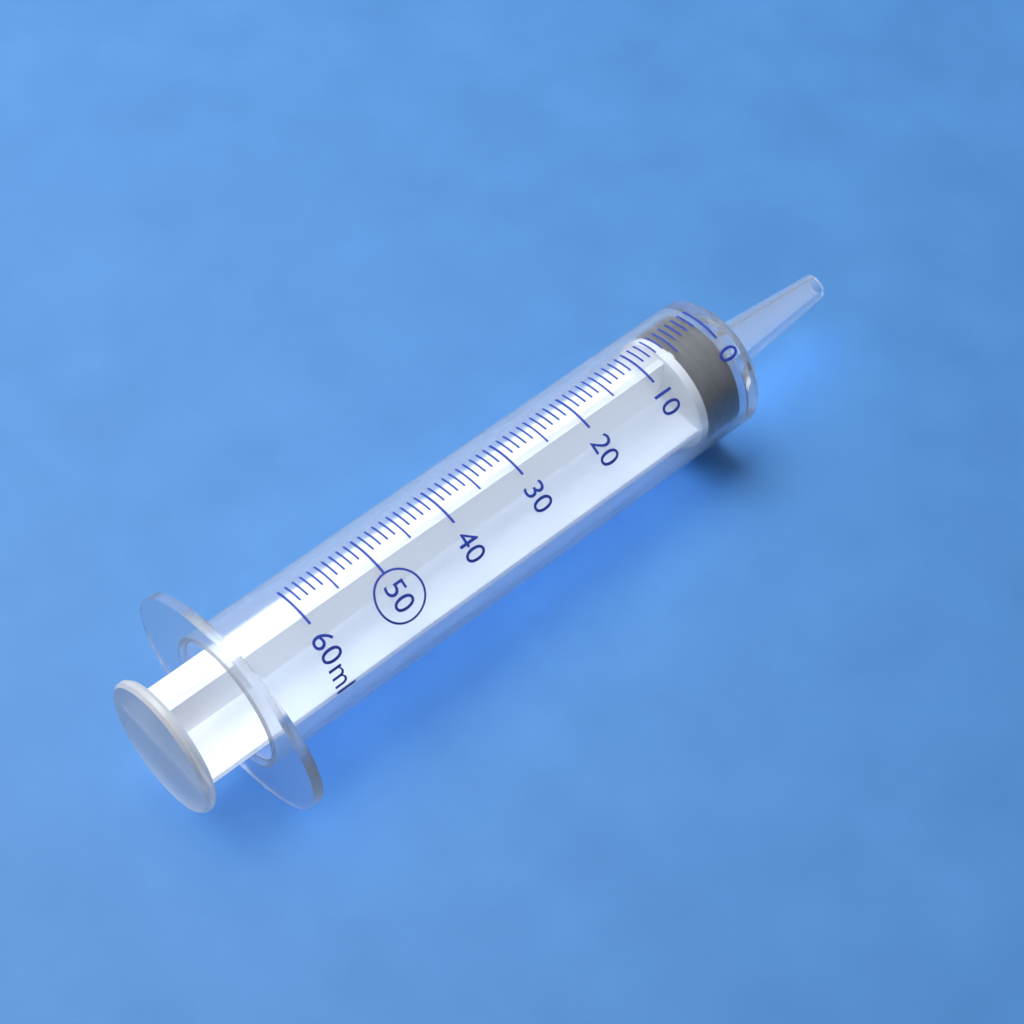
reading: 0 ml
